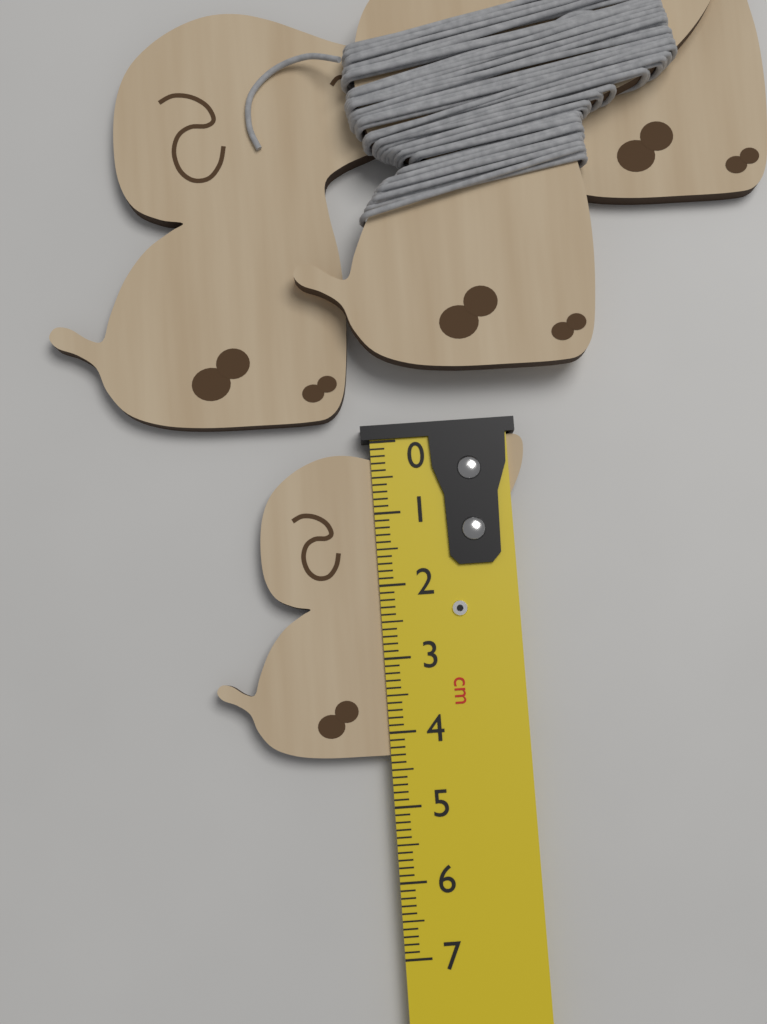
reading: 4.3 cm
